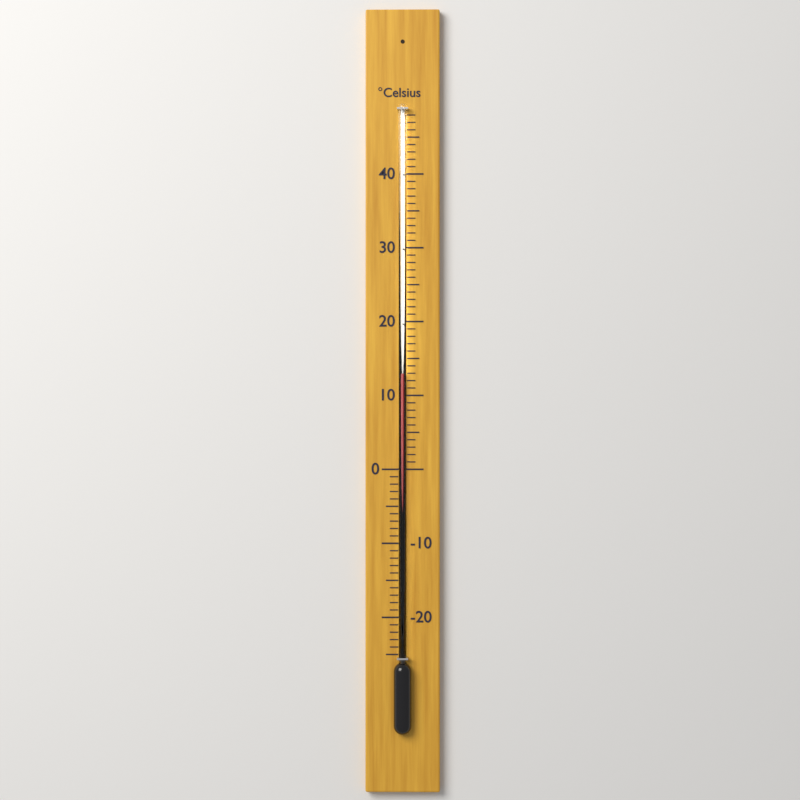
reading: 13 °C
